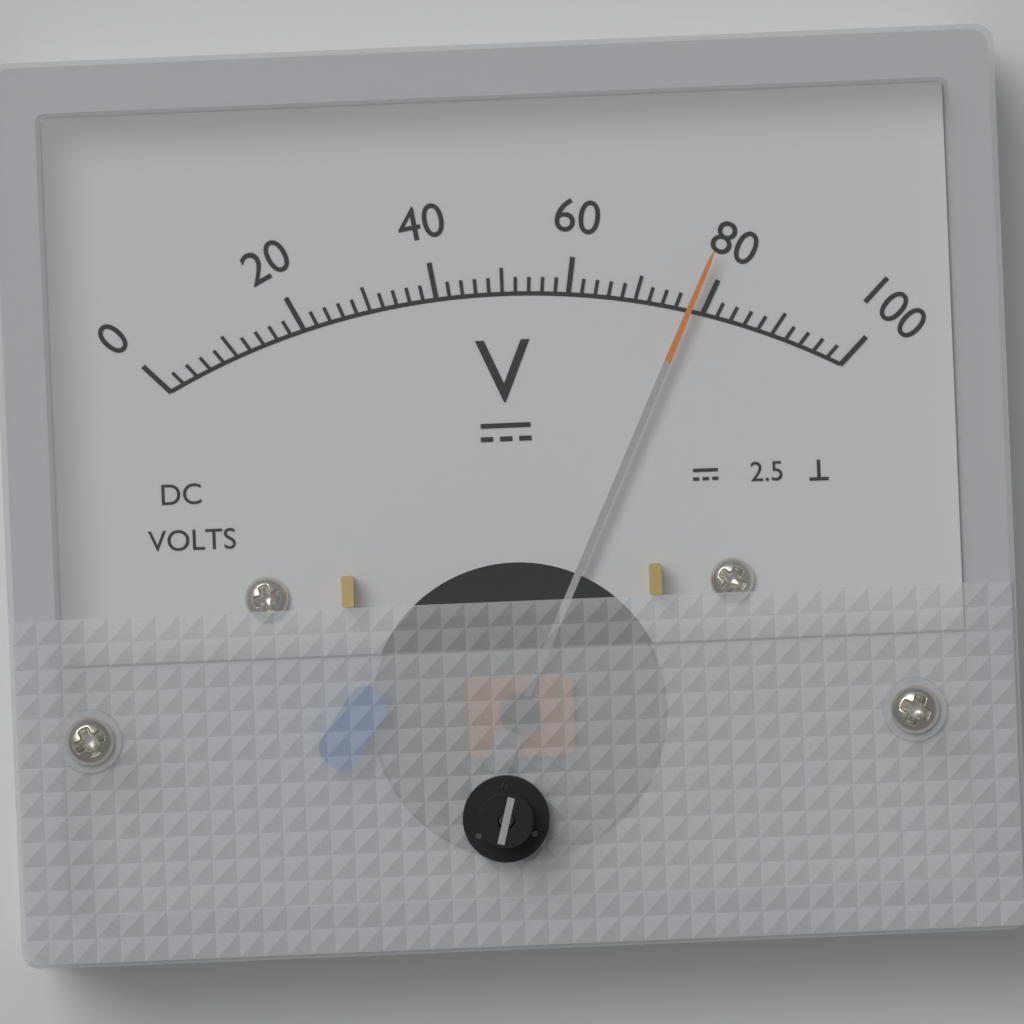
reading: 78 V
